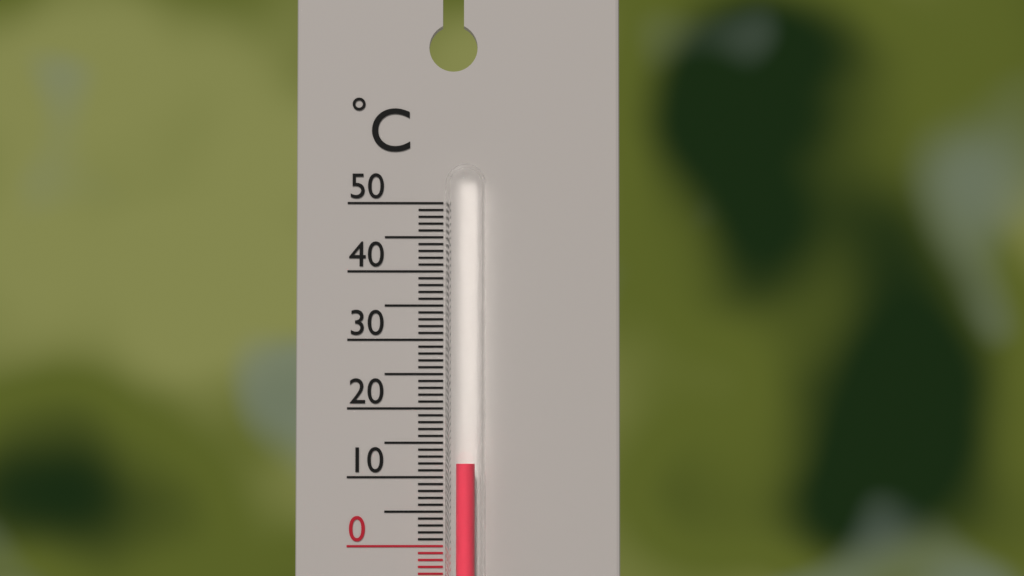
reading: 12 °C
